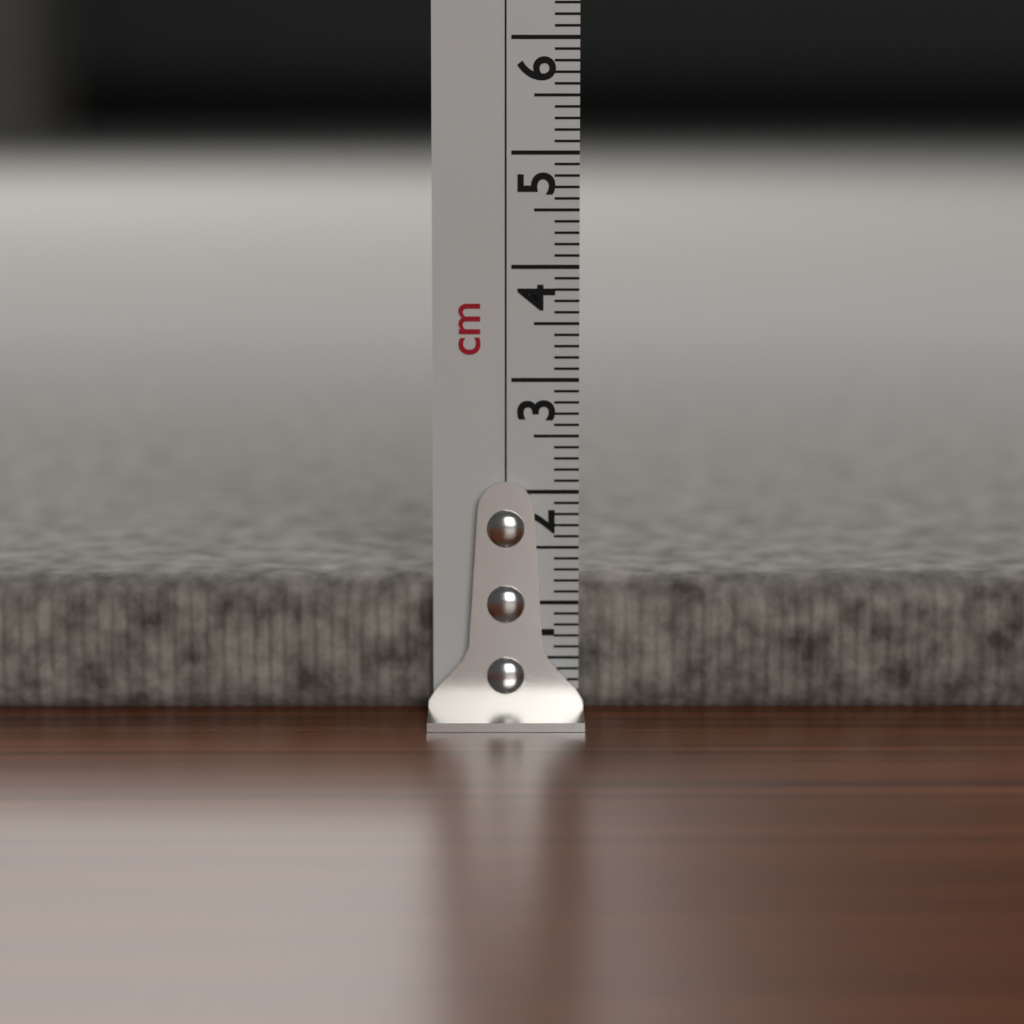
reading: 1.2 cm
